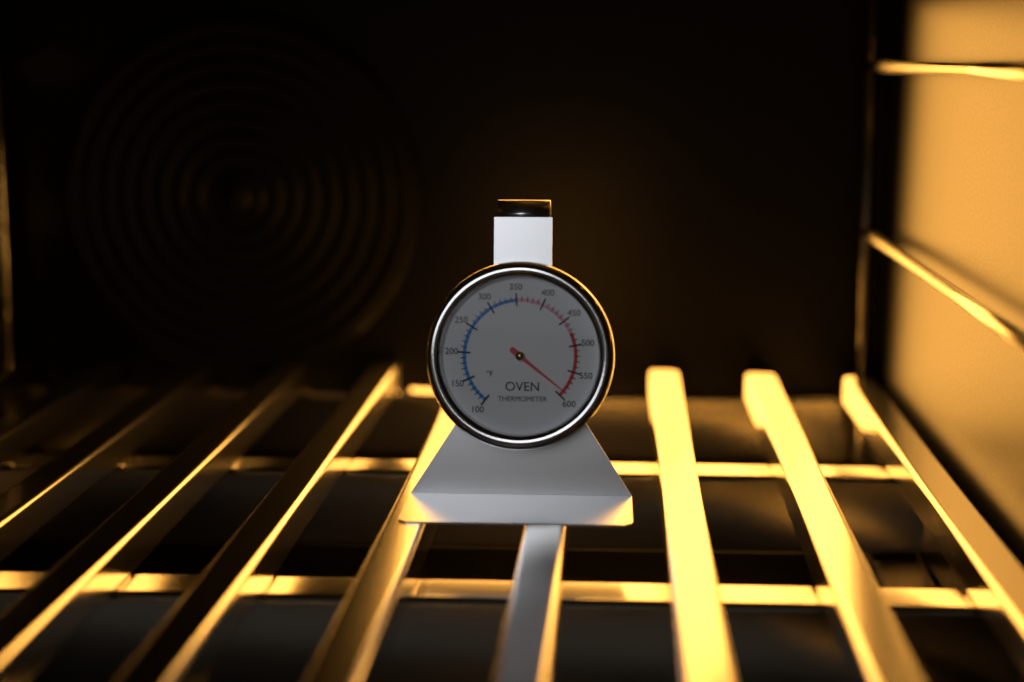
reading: 590 °F
